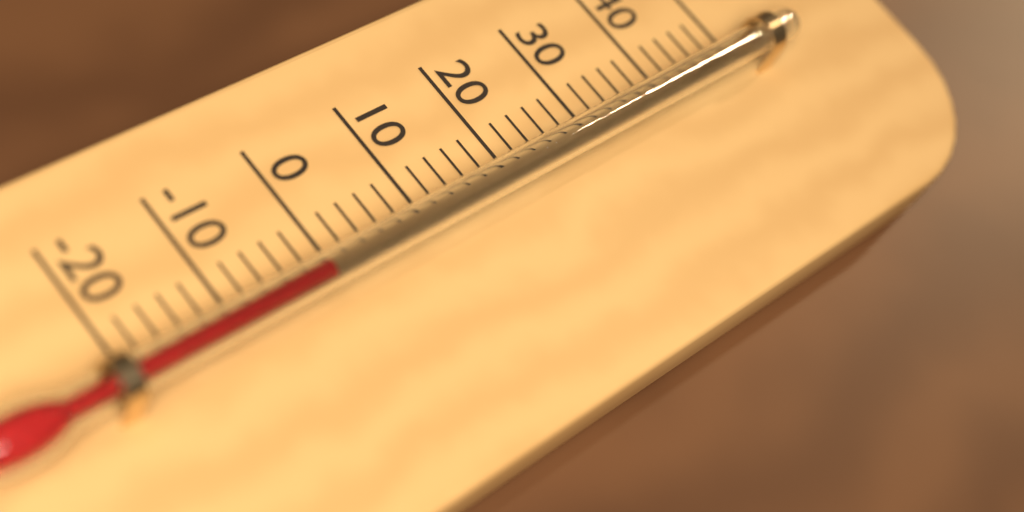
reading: -2 °C
